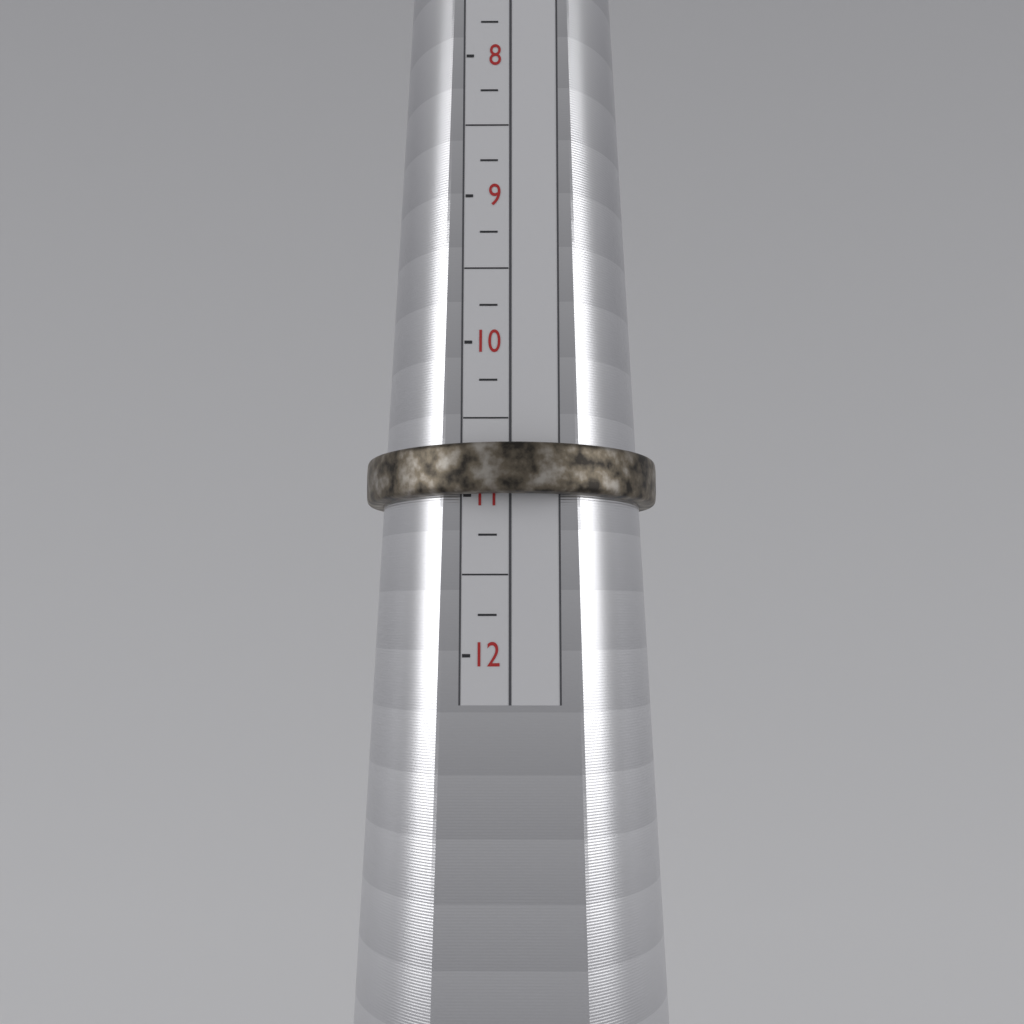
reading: 11.00 (no unit)
